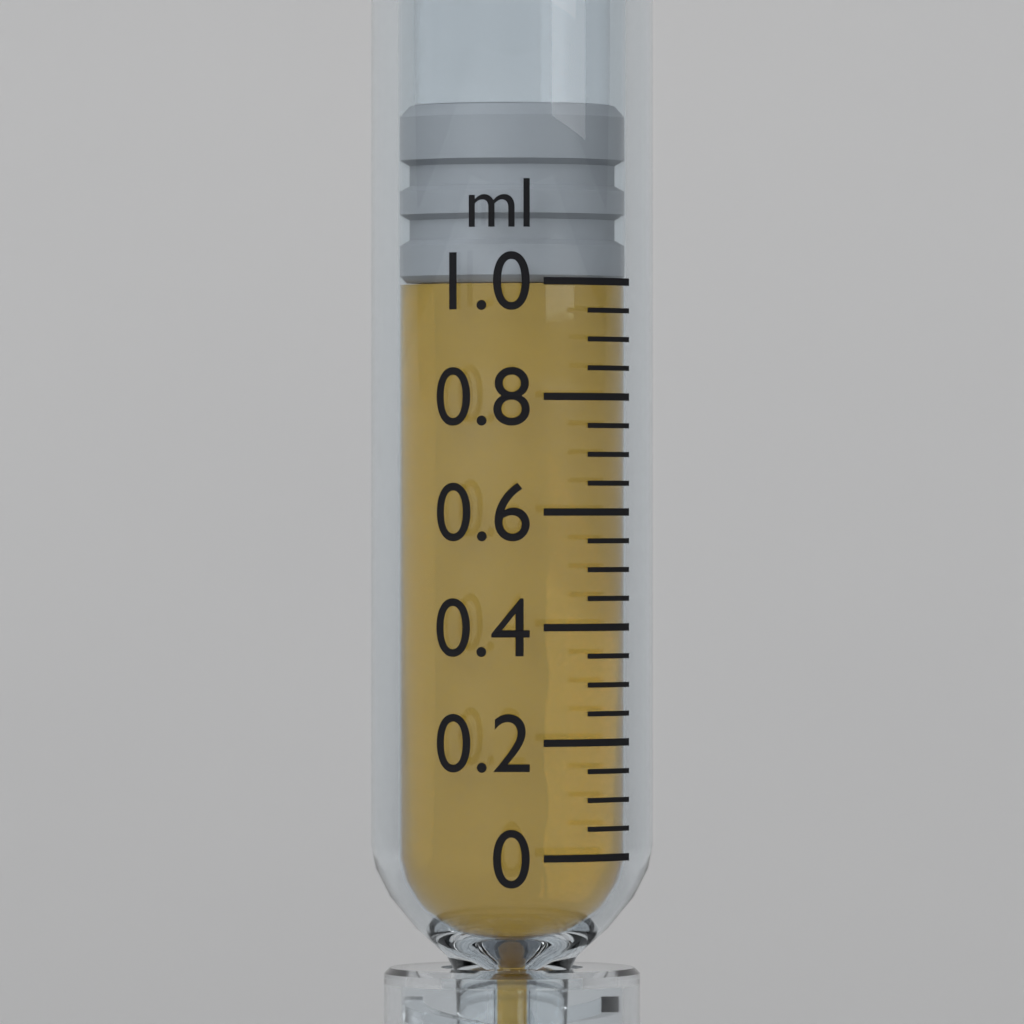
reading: 1.00 ml
